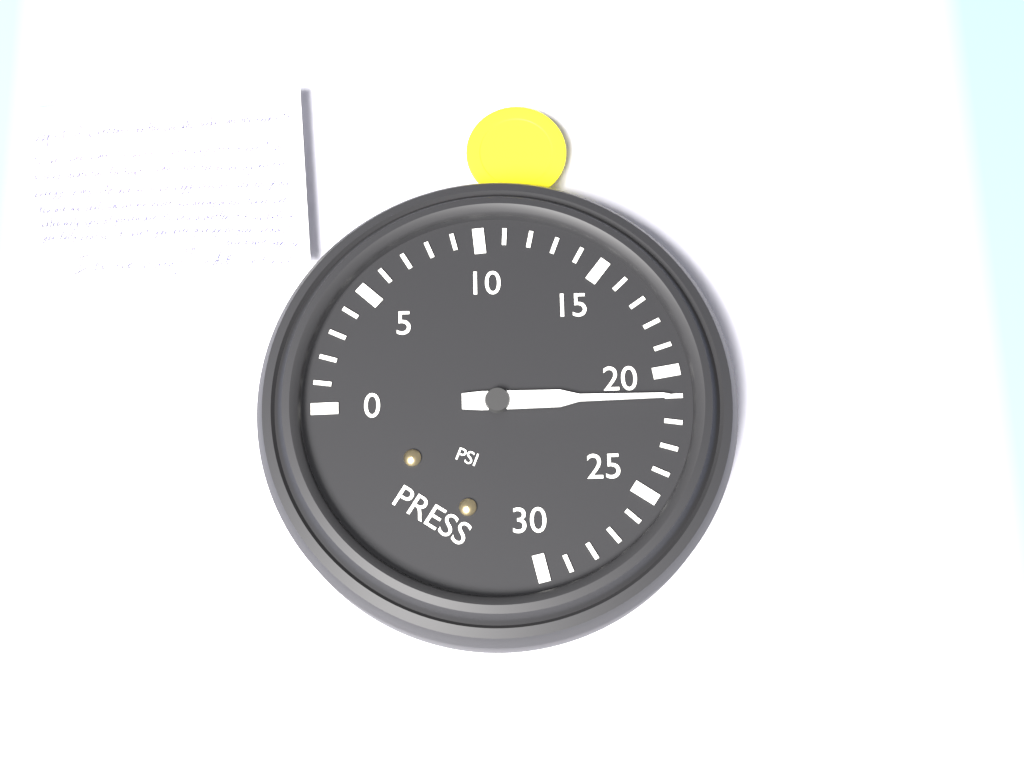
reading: 21 psi
